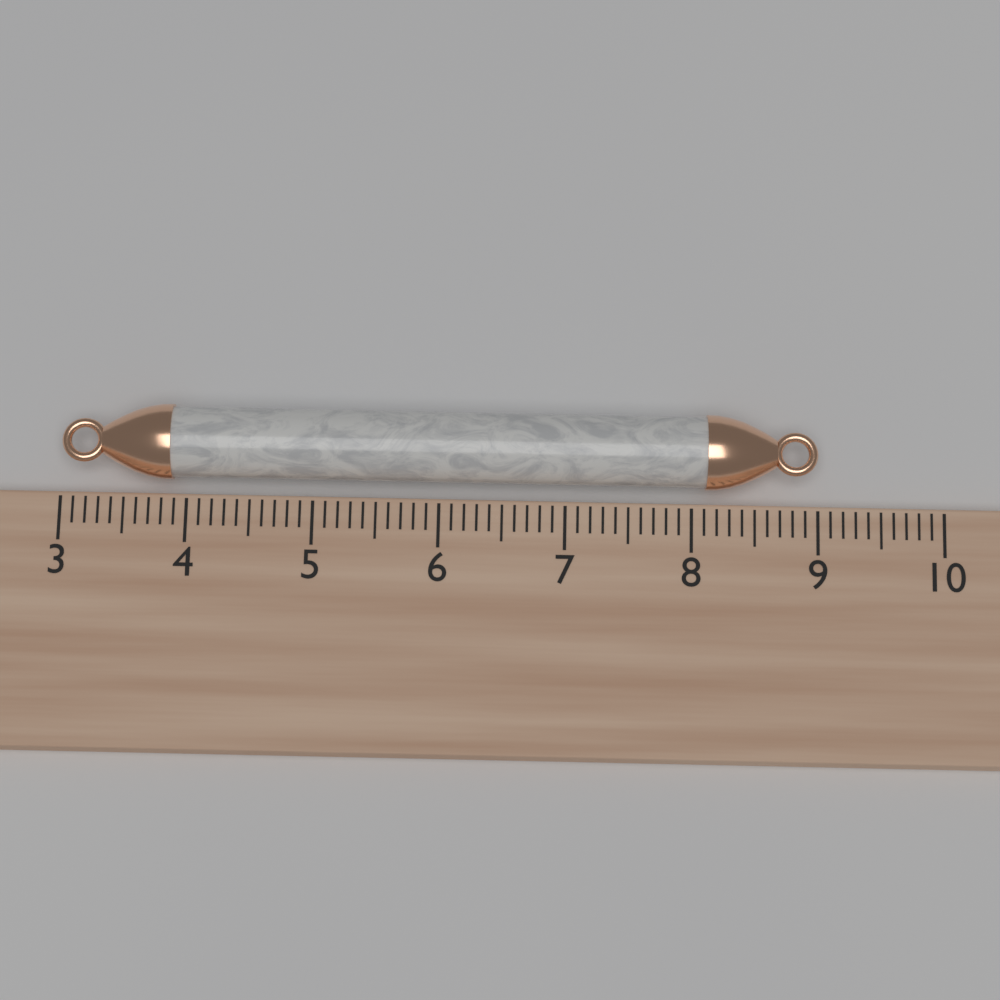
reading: 9.0 (no unit)
